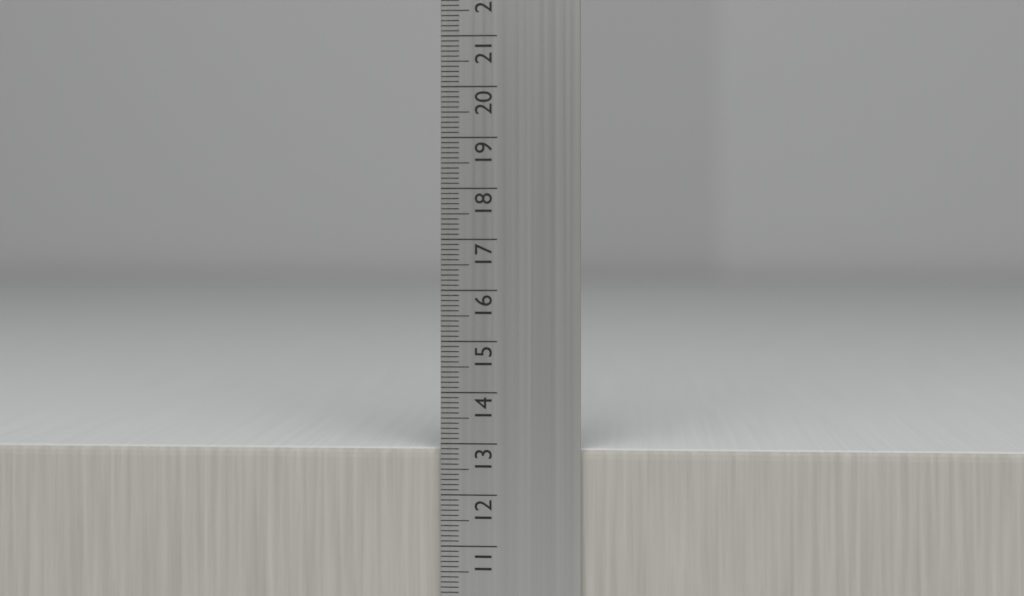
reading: 12.9 cm
